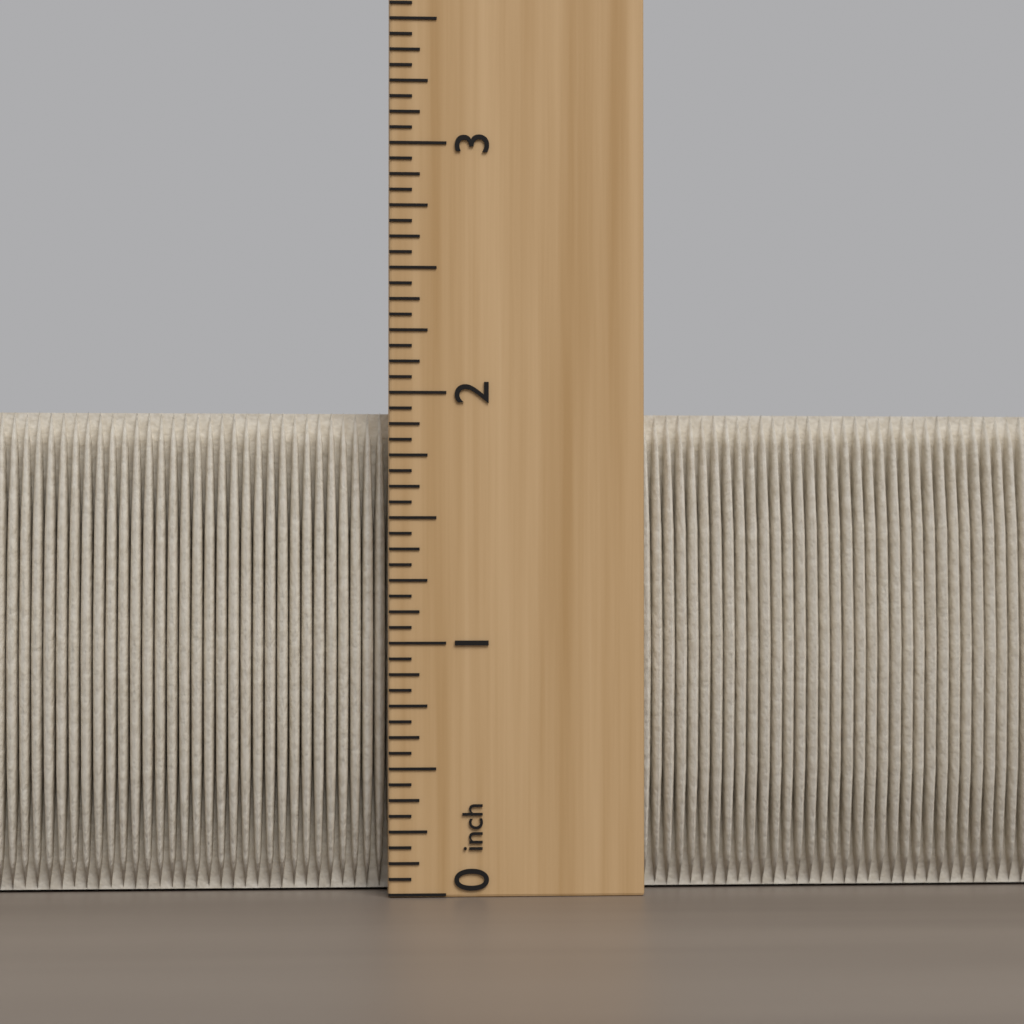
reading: 1.9375 inch
